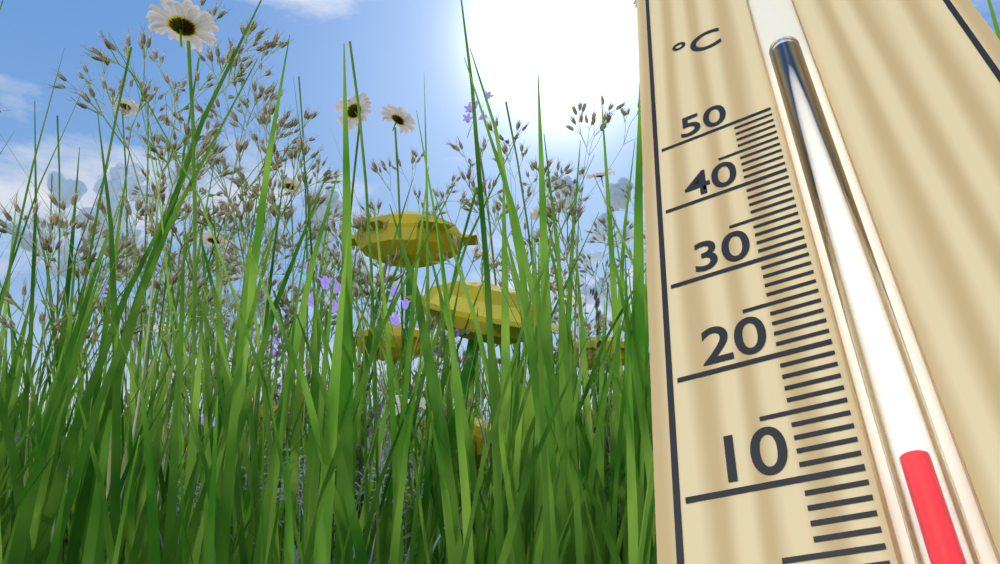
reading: 10 °C
